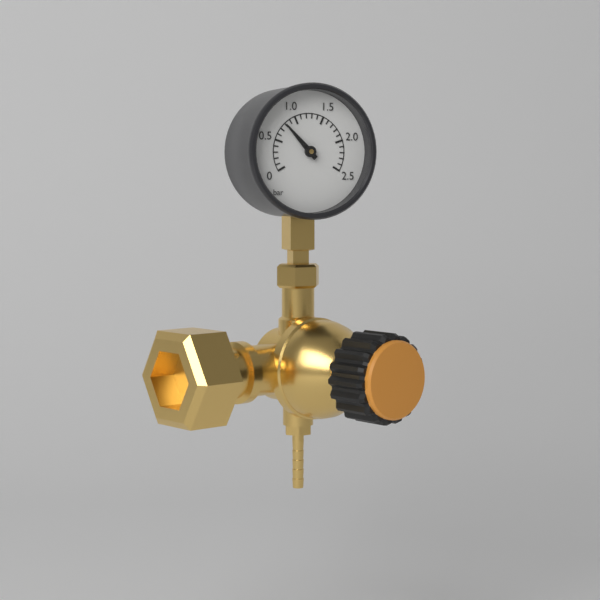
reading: 0.8 bar
